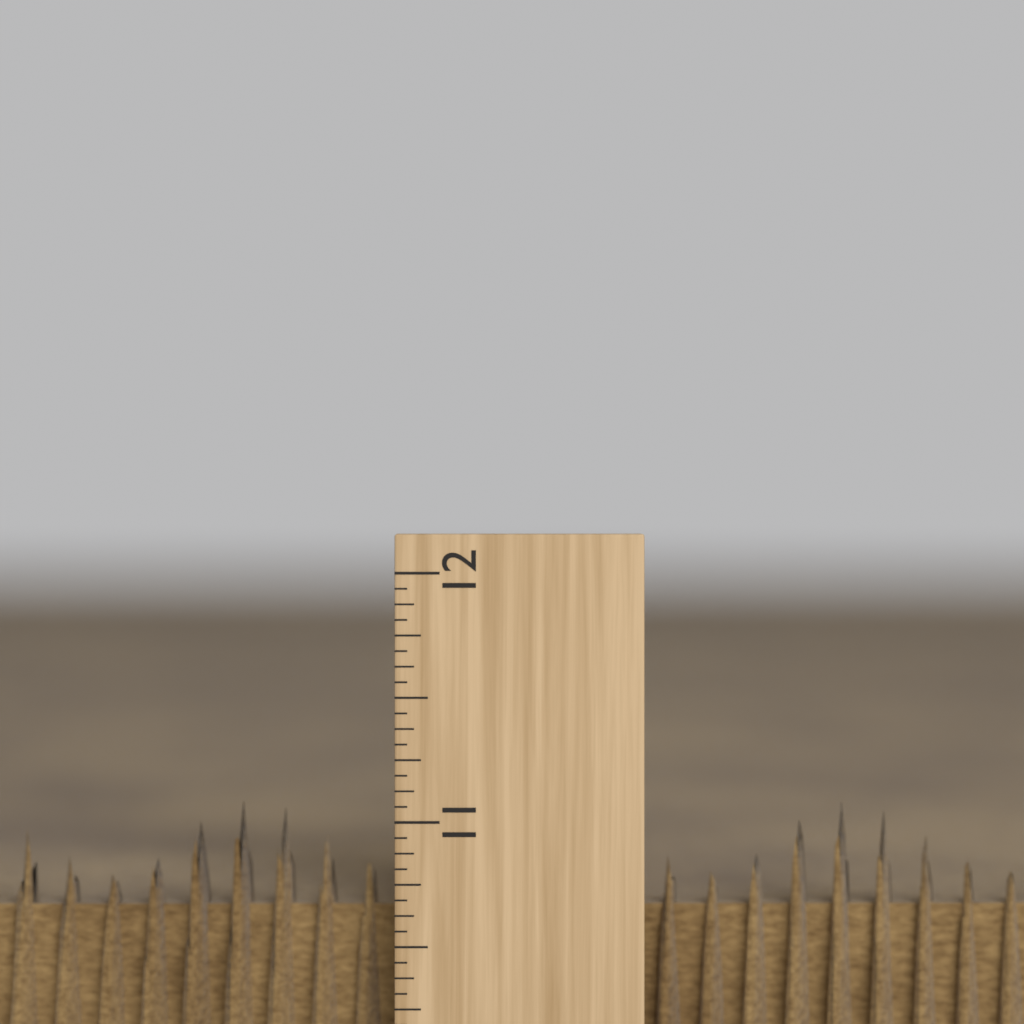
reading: 11.0625 inch
